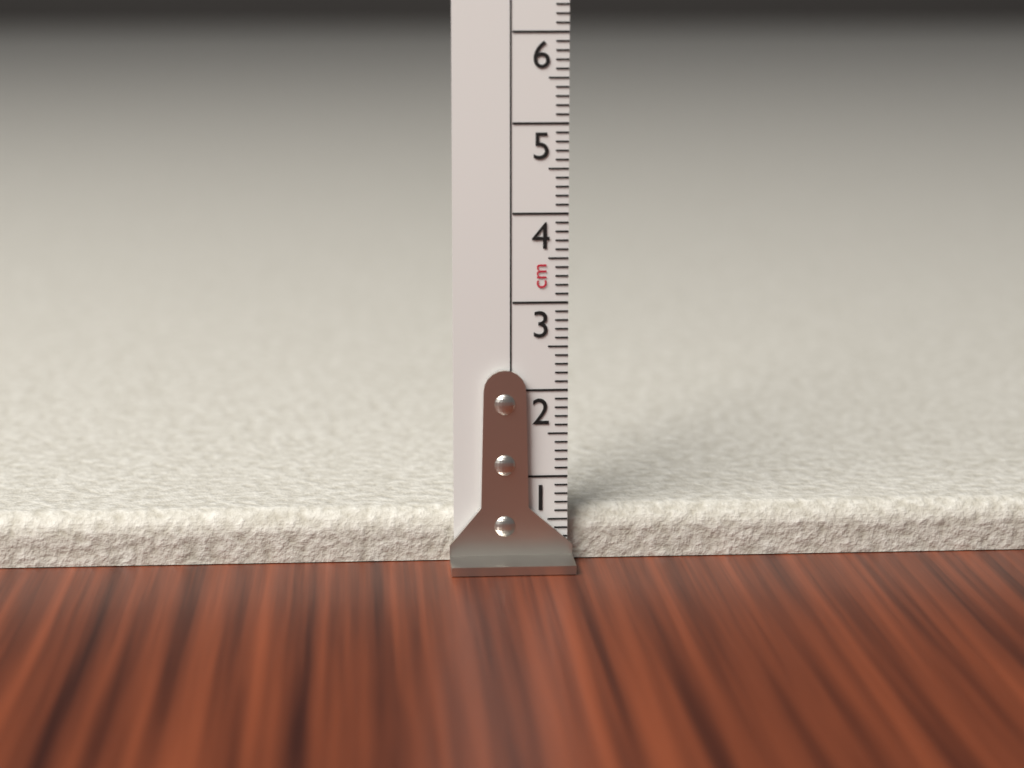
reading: 0.6 cm
